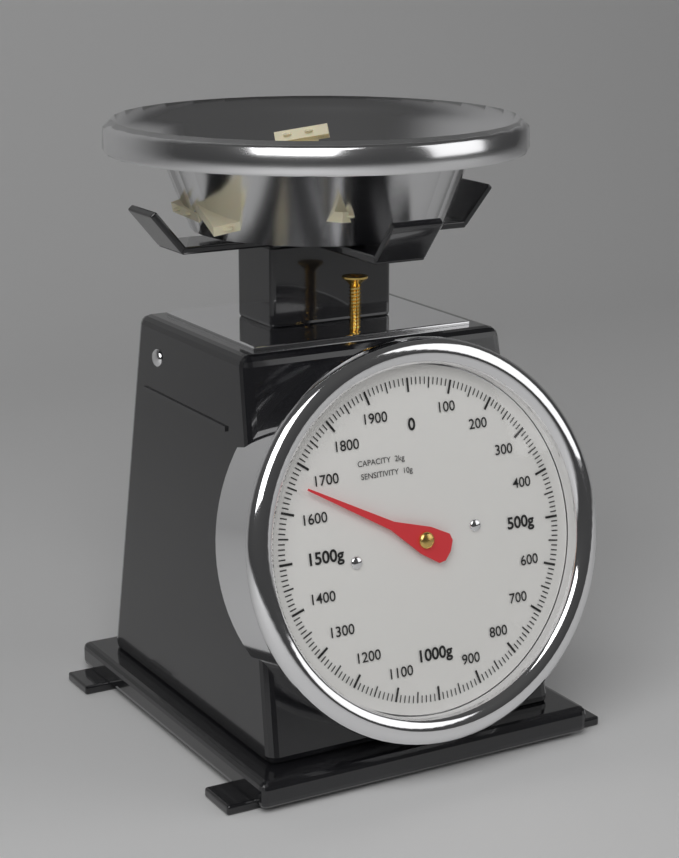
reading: 1660 g
